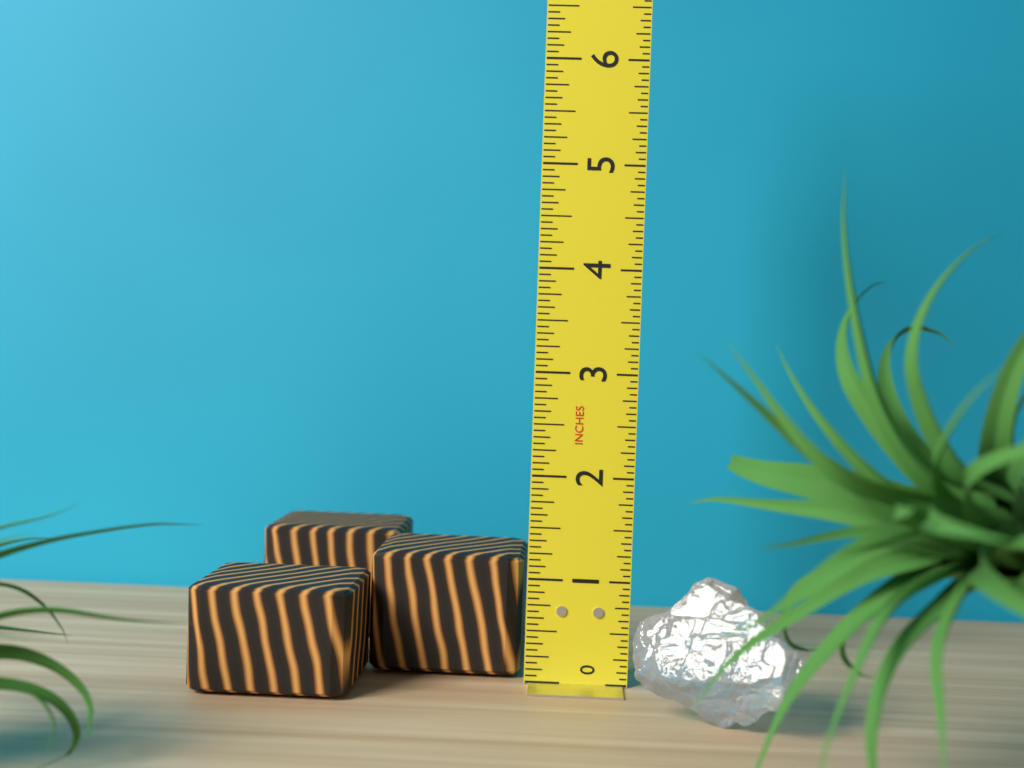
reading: 1.1875 in
